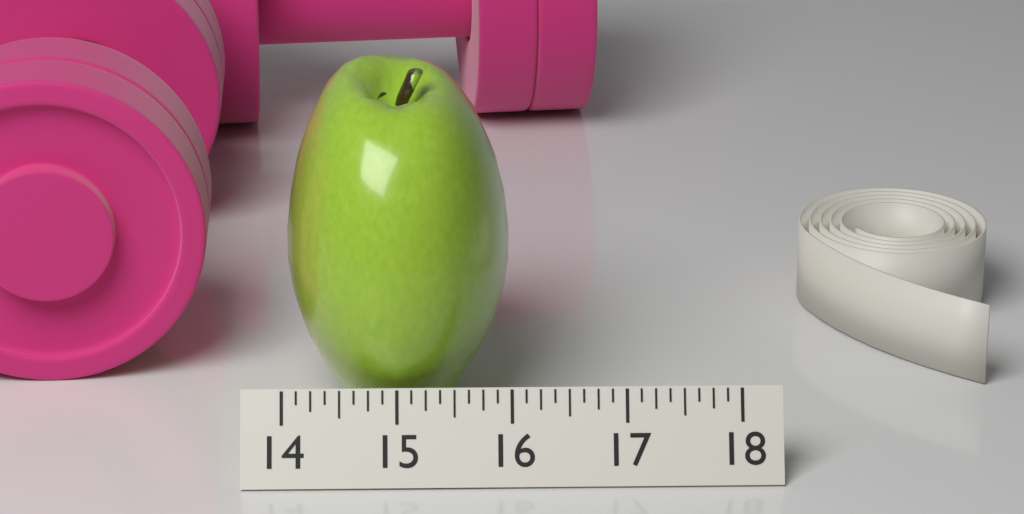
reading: 16.000 (no unit)
